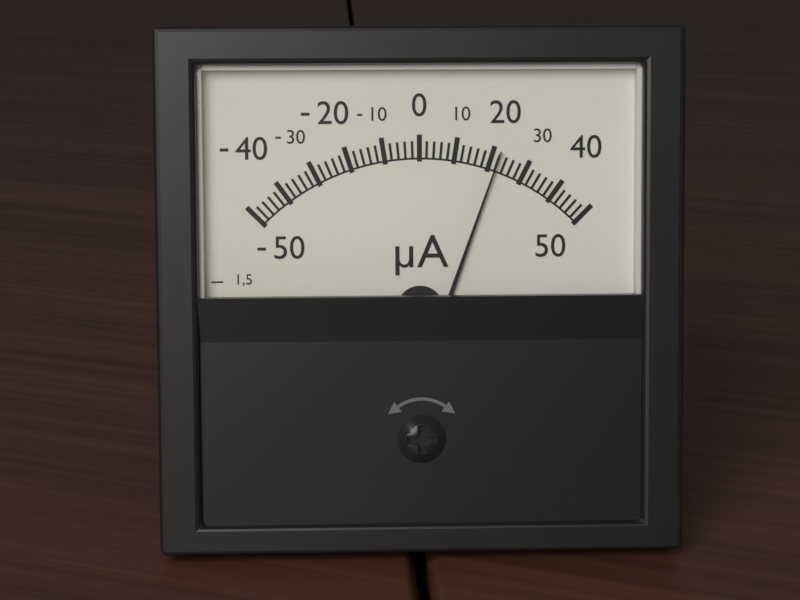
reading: 22 µA
